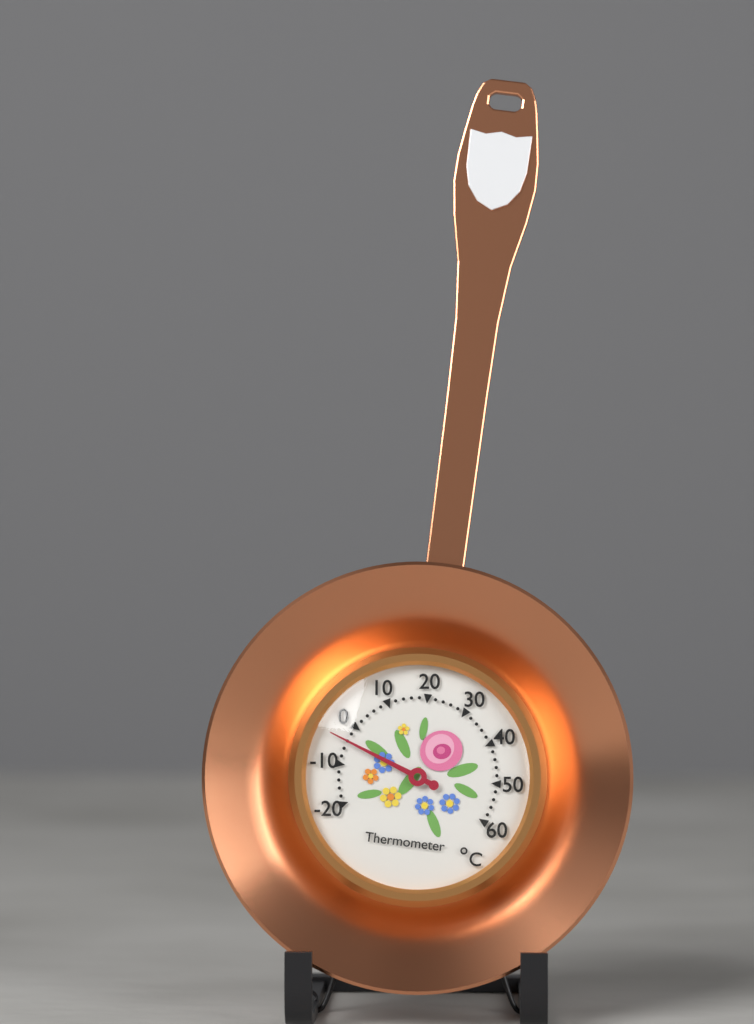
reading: -4 °C
